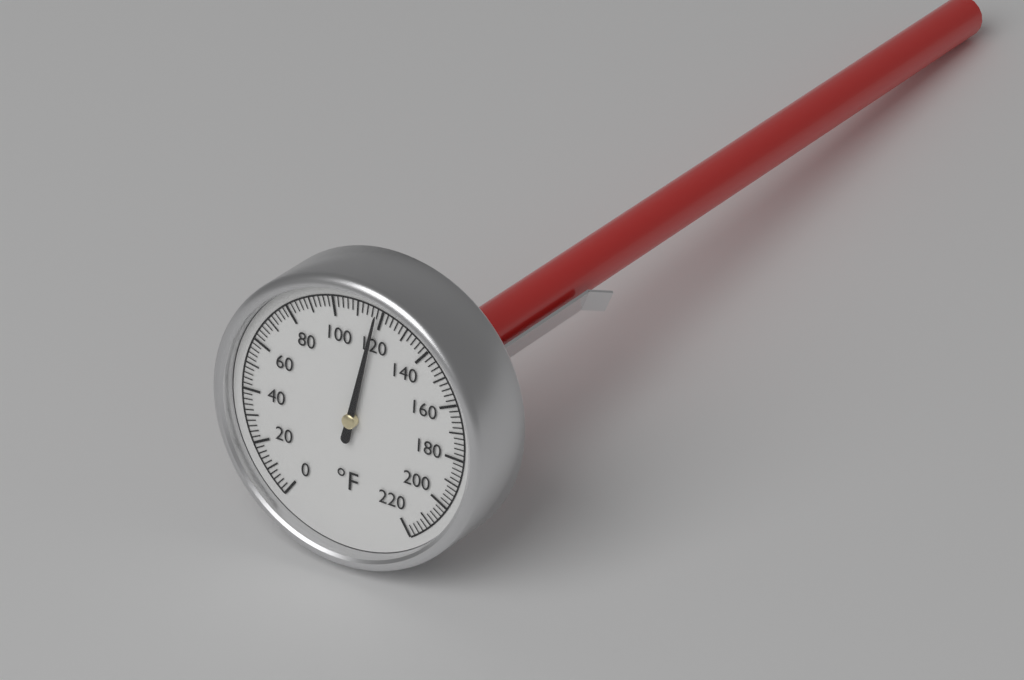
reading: 118 °F
